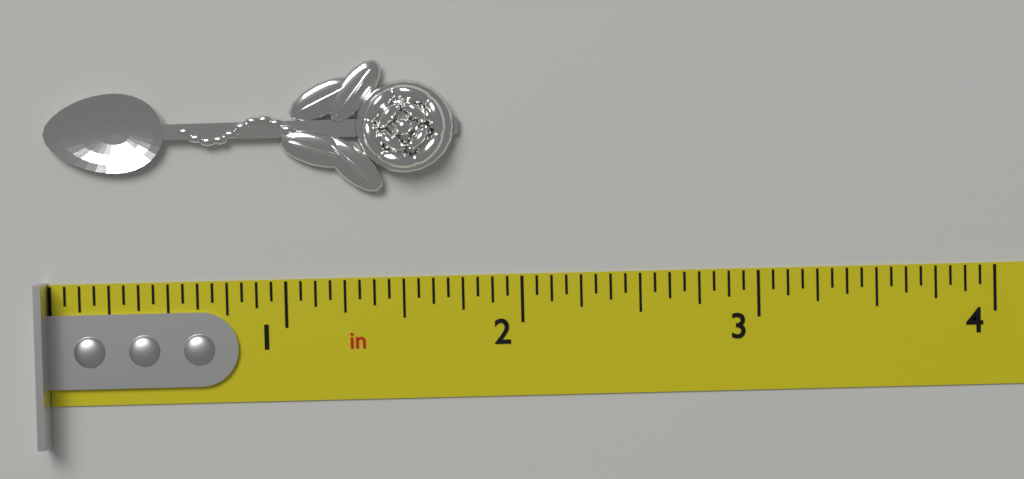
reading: 1.7500 in
